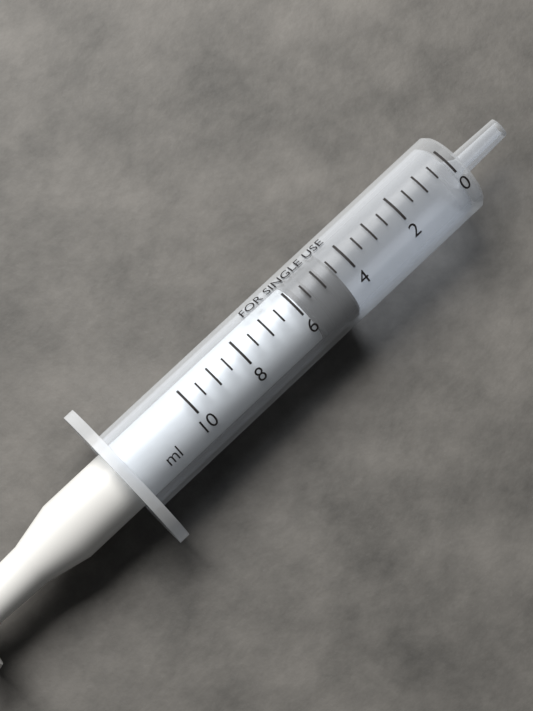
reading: 4.5 ml
